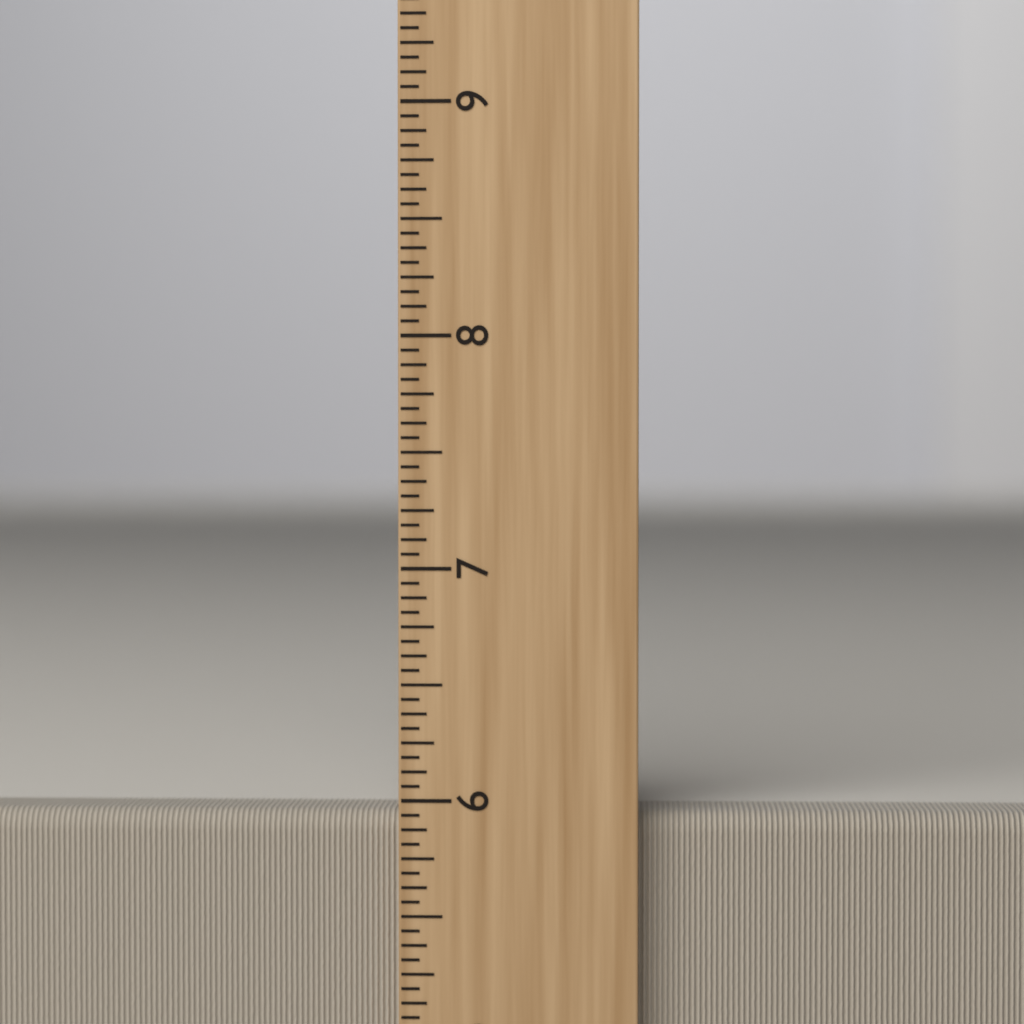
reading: 5.9375 inch
